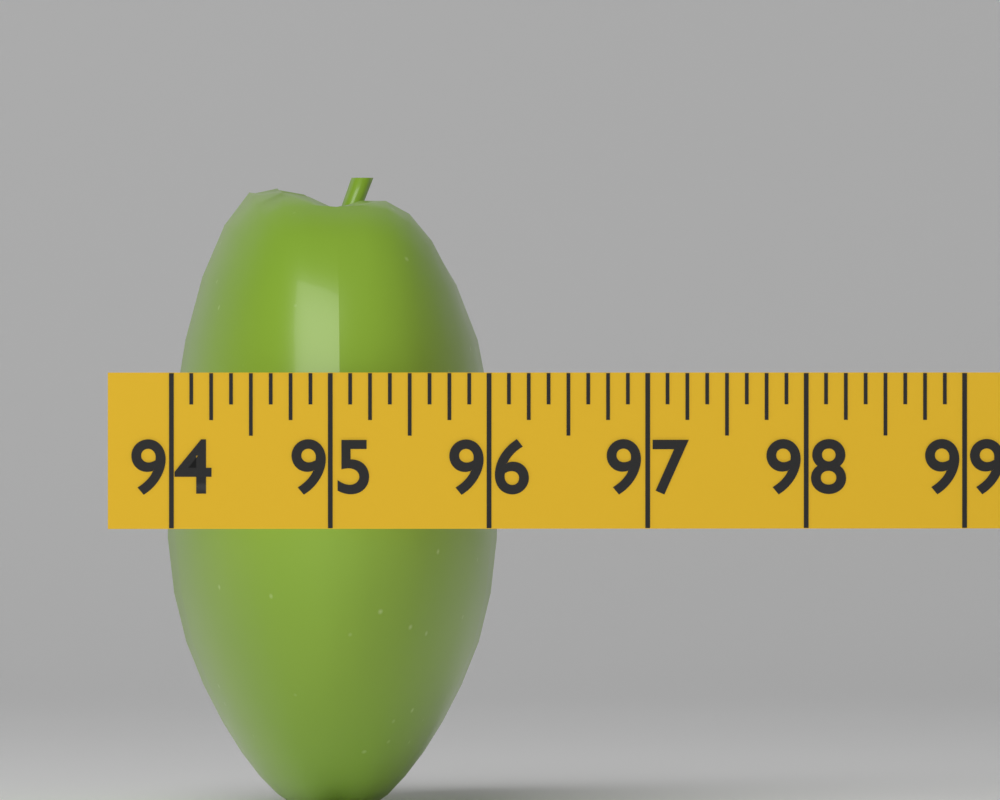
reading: 96.125 (no unit)
